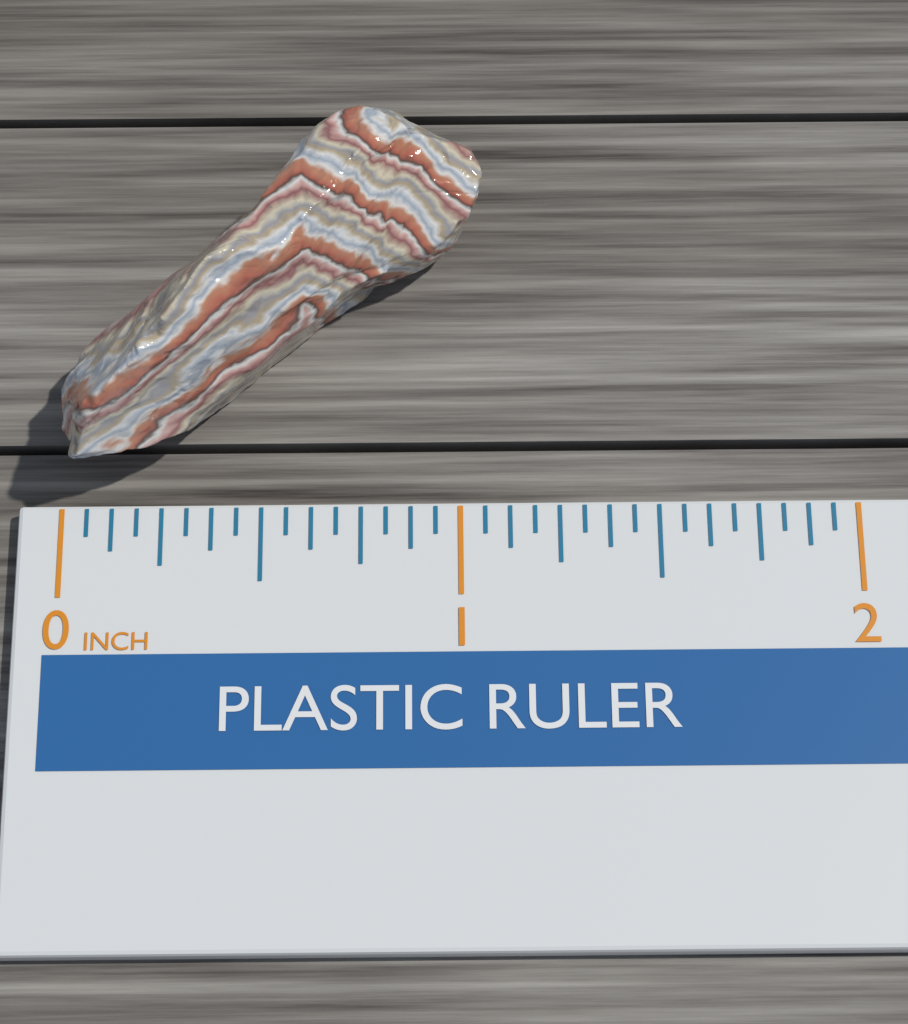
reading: 1.0625 inch
